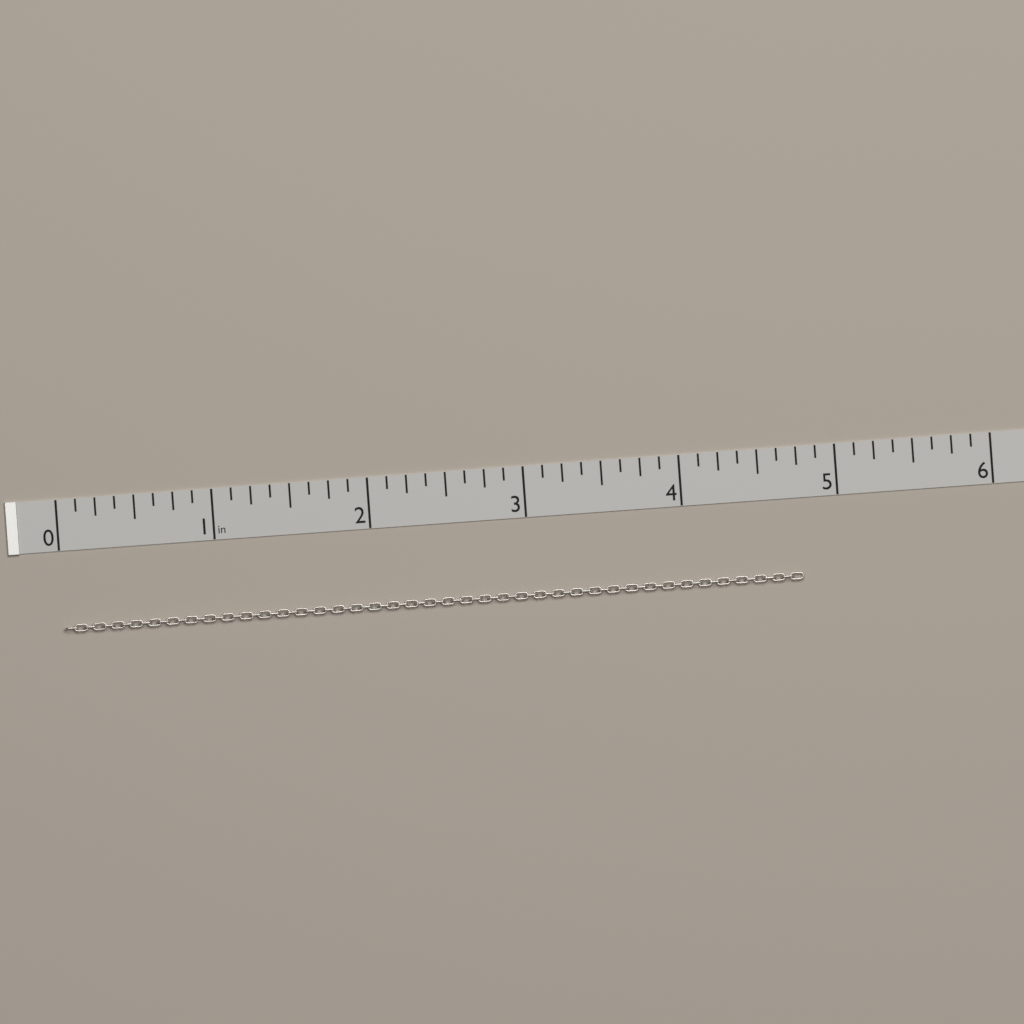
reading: 4.750 in
